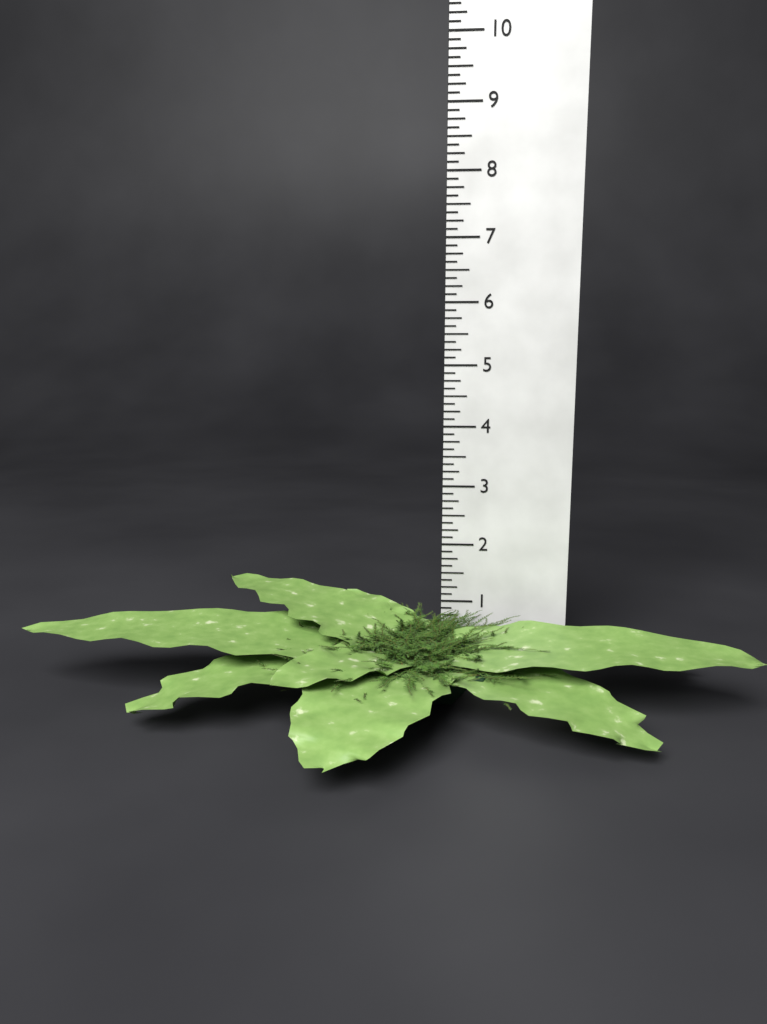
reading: 1.250 (no unit)
